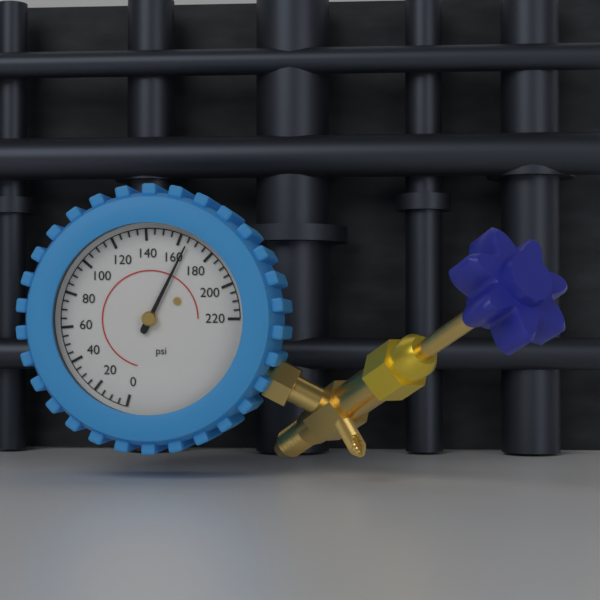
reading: 165 psi
